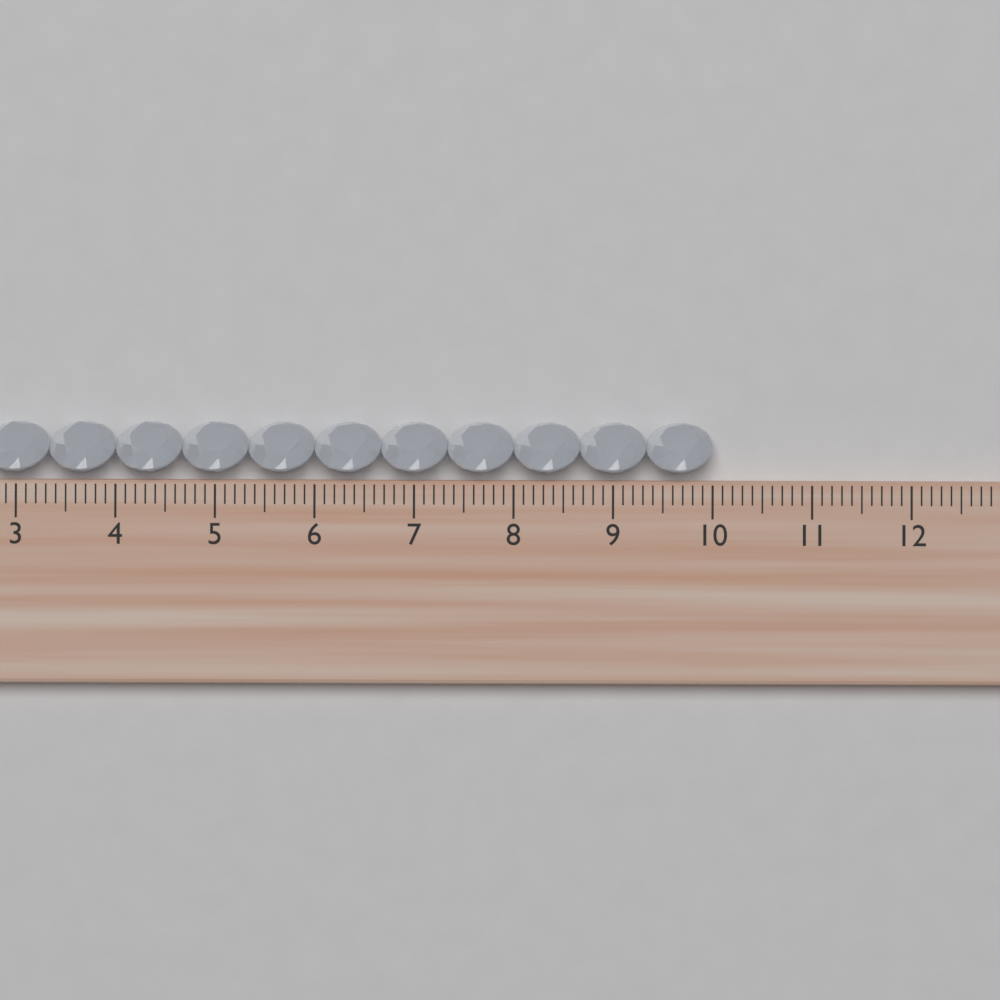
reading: 10.0 cm
